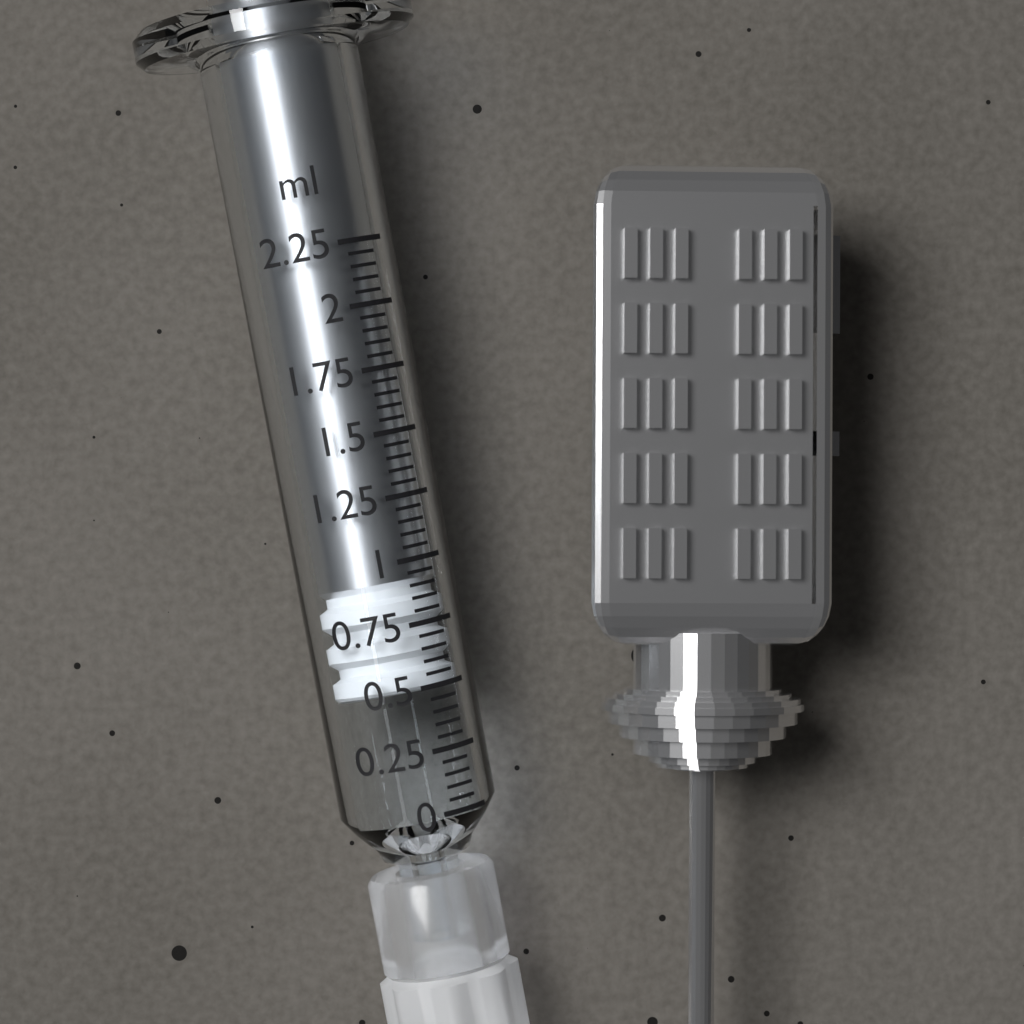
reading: 0.50 ml
